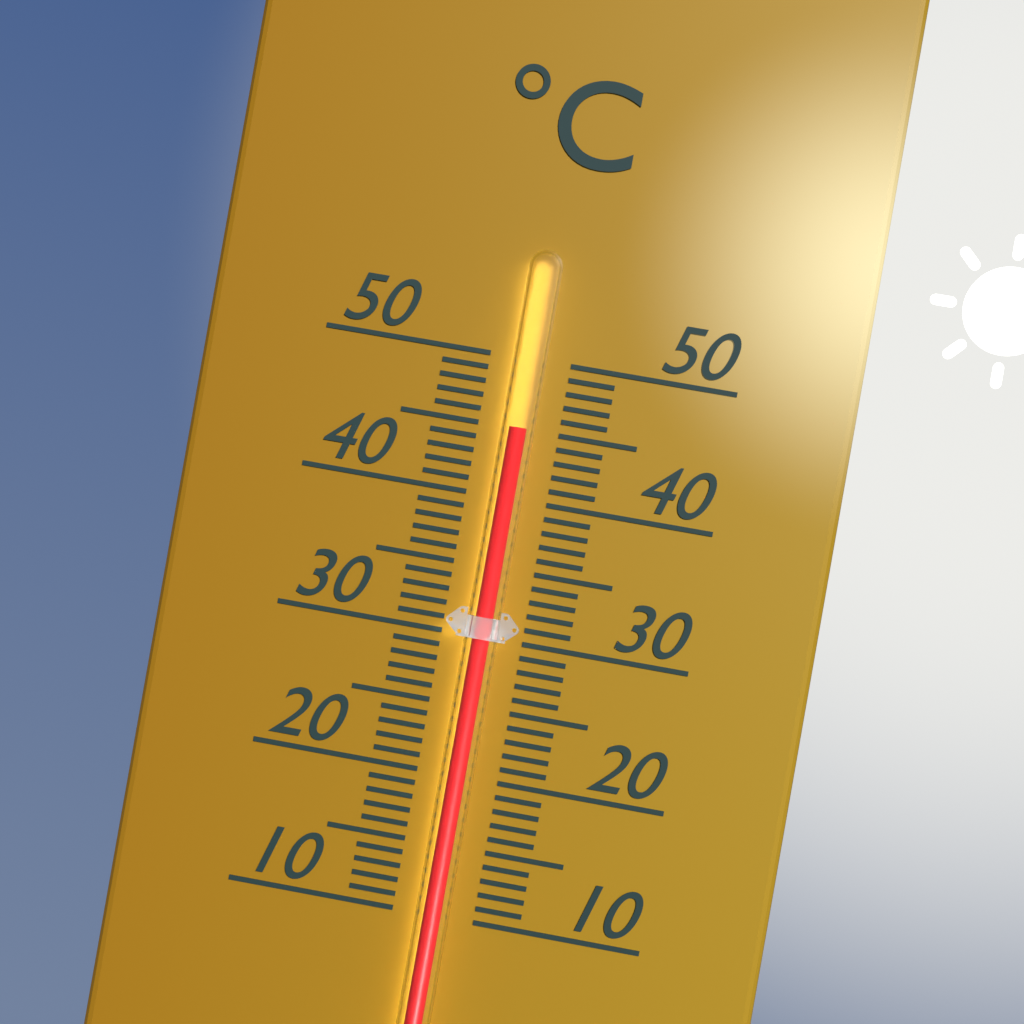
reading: 45 °C
